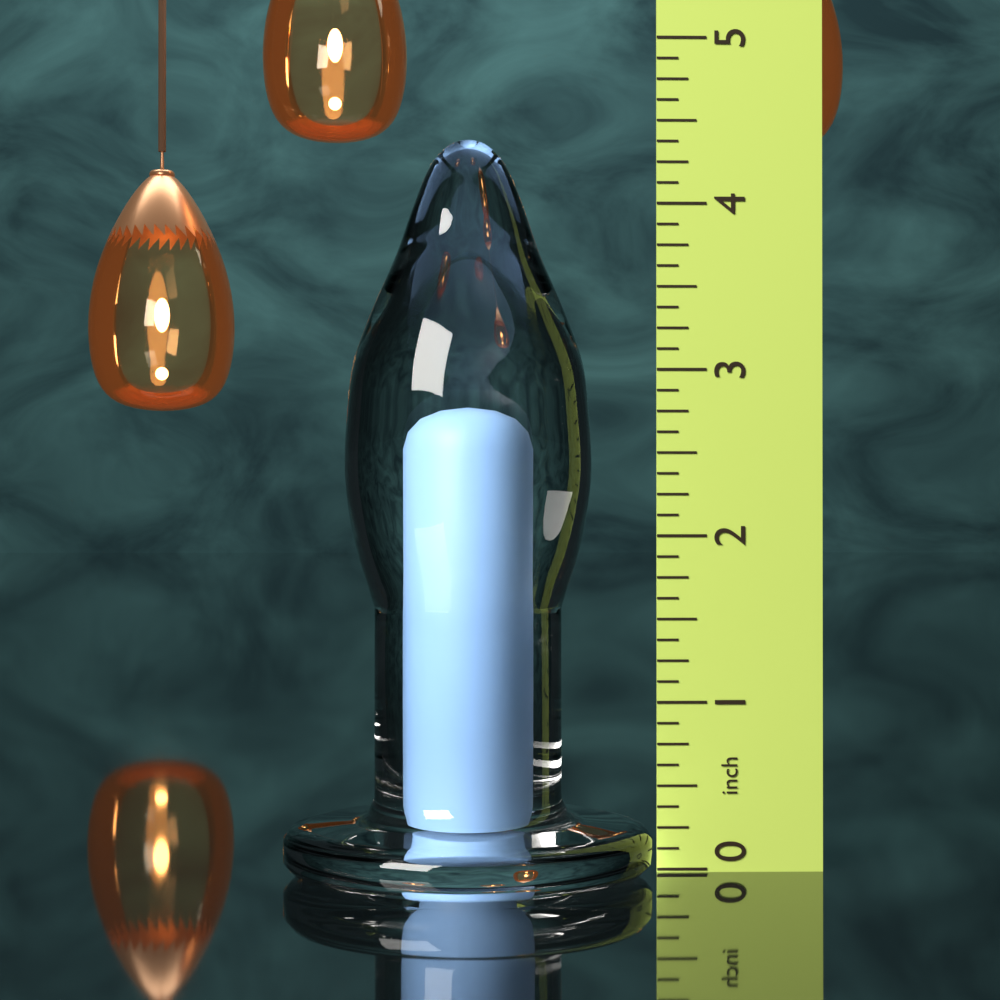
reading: 4.375 in
